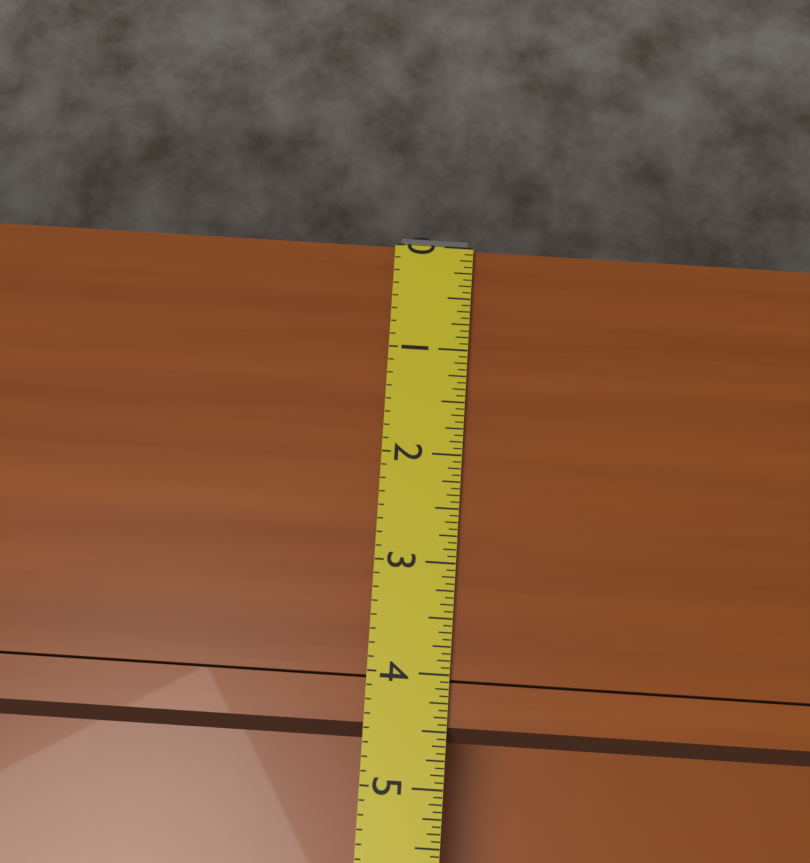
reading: 4.6250 (no unit)
